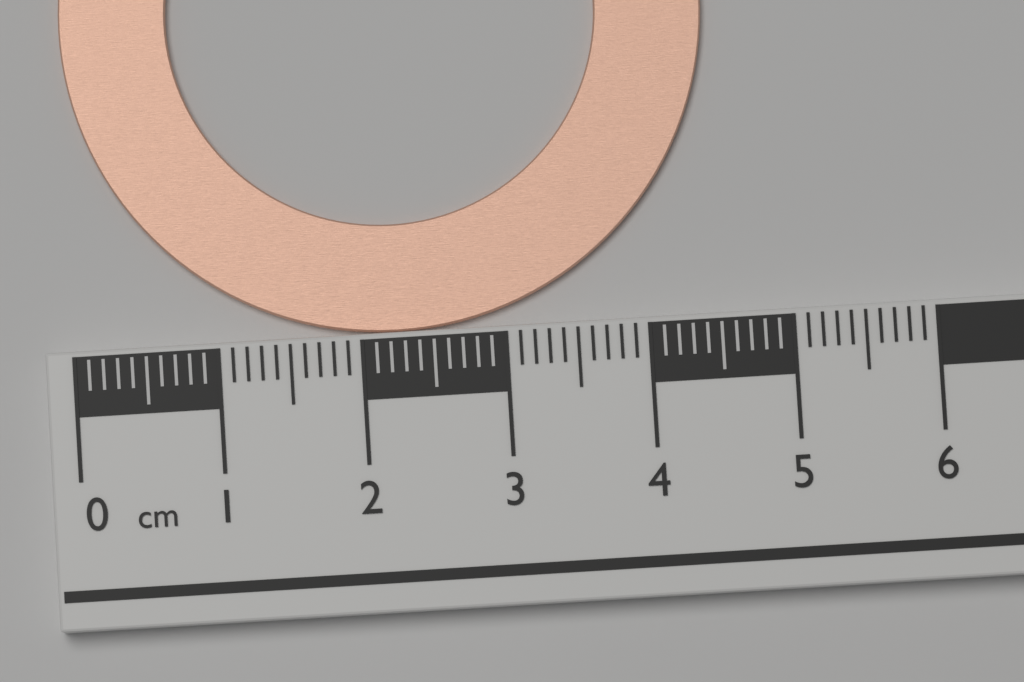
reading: 4.5 cm
